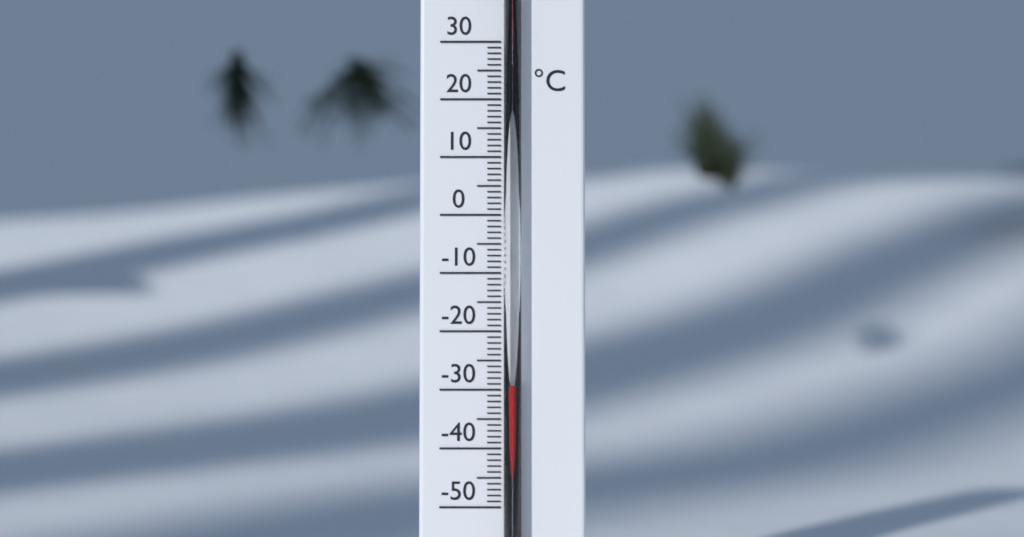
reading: -29 °C
